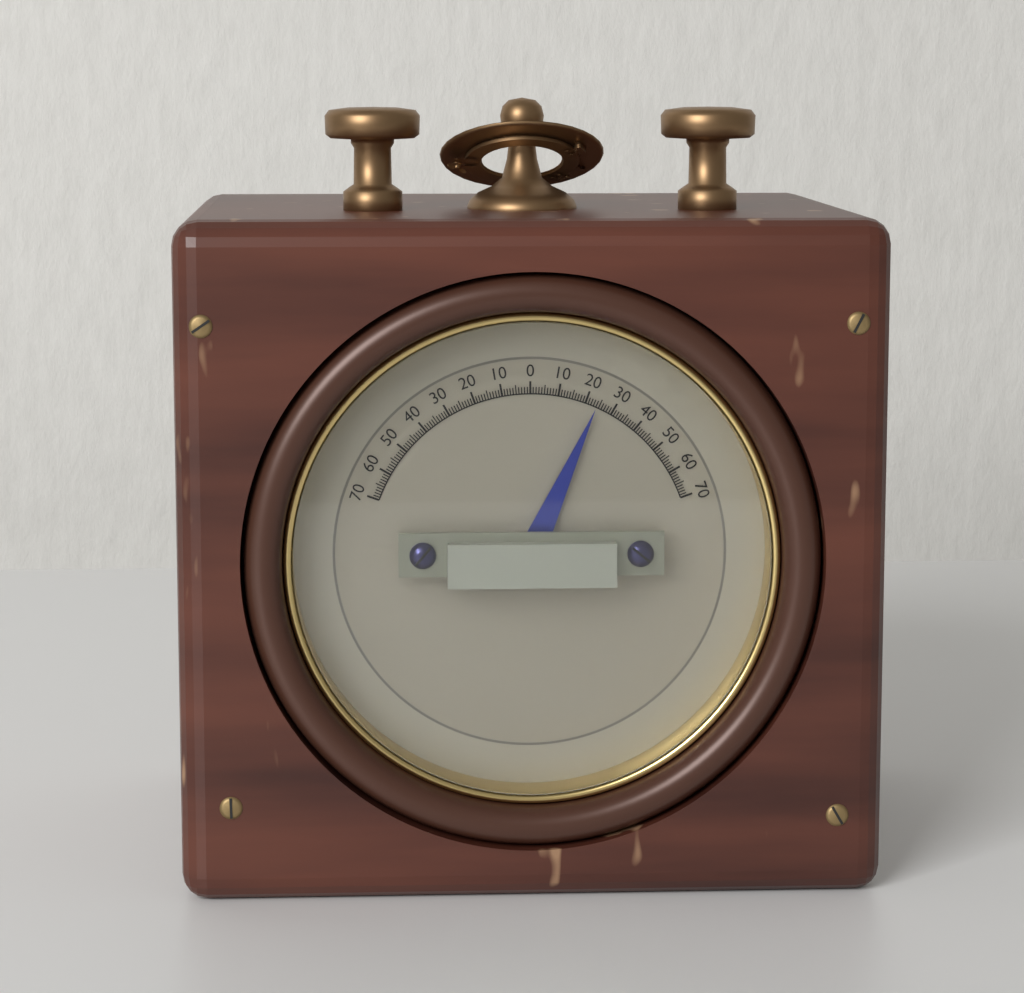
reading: 24 (no unit)
